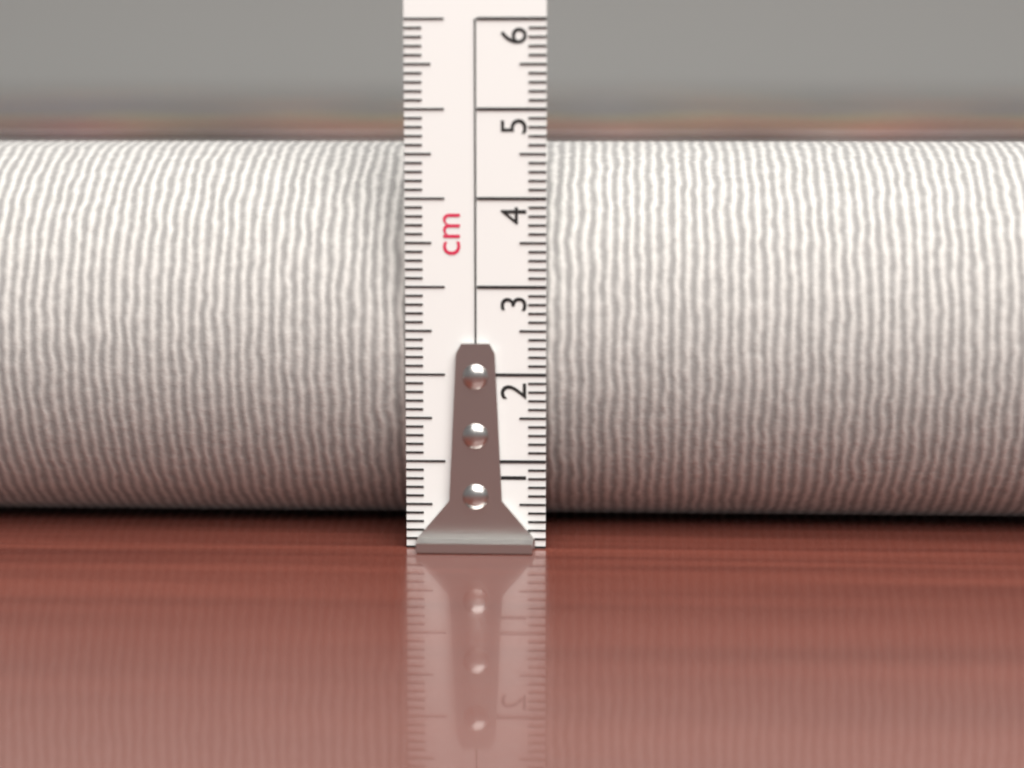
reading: 4.6 cm
